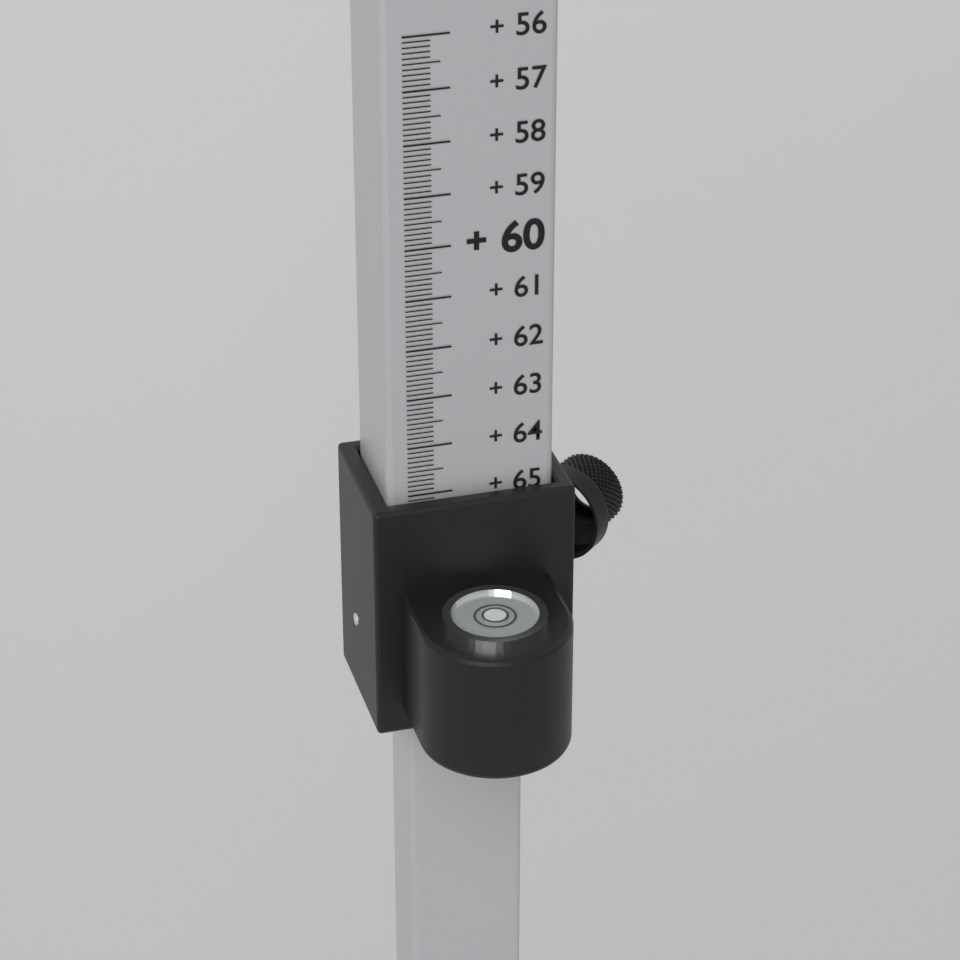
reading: 65.1 (no unit)
